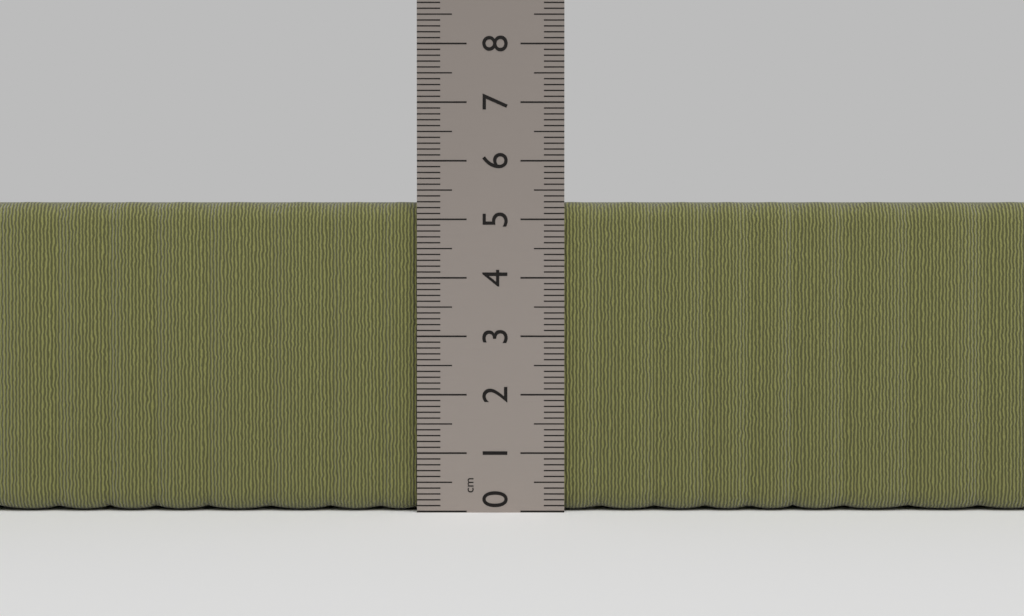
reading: 5.3 cm
